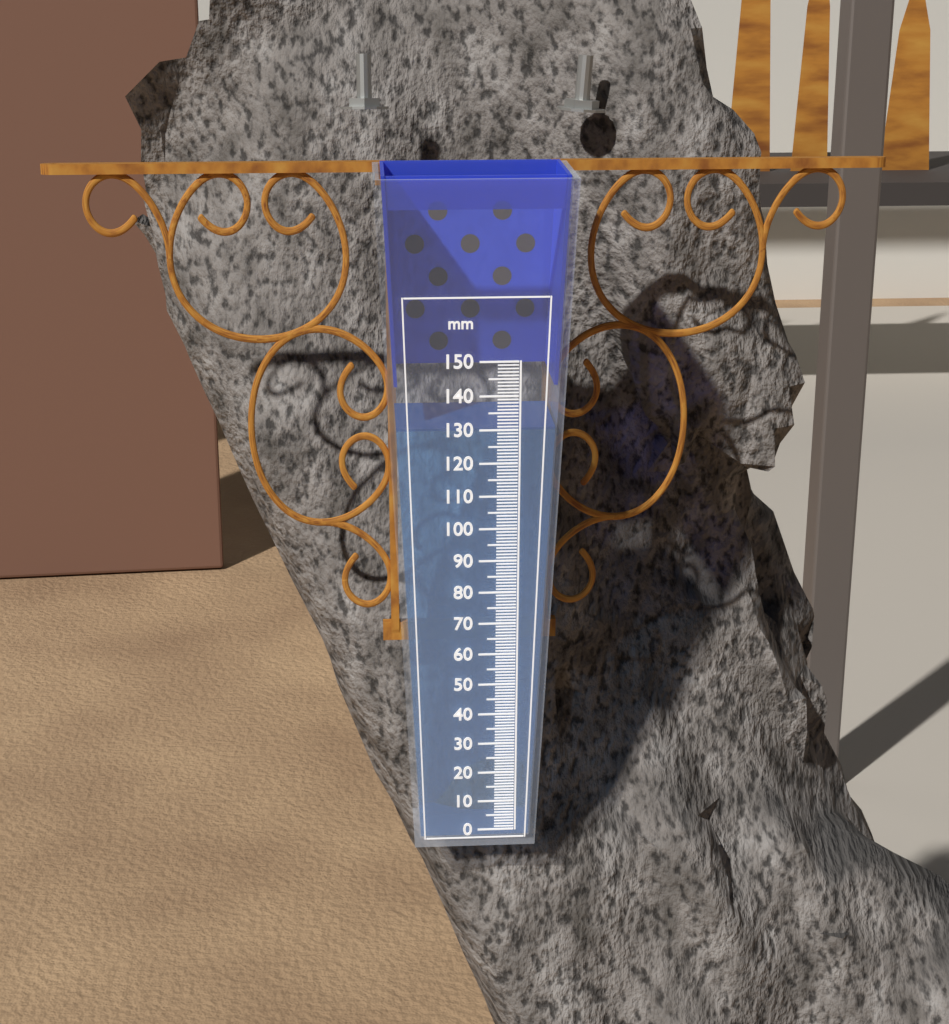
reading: 130 mm
